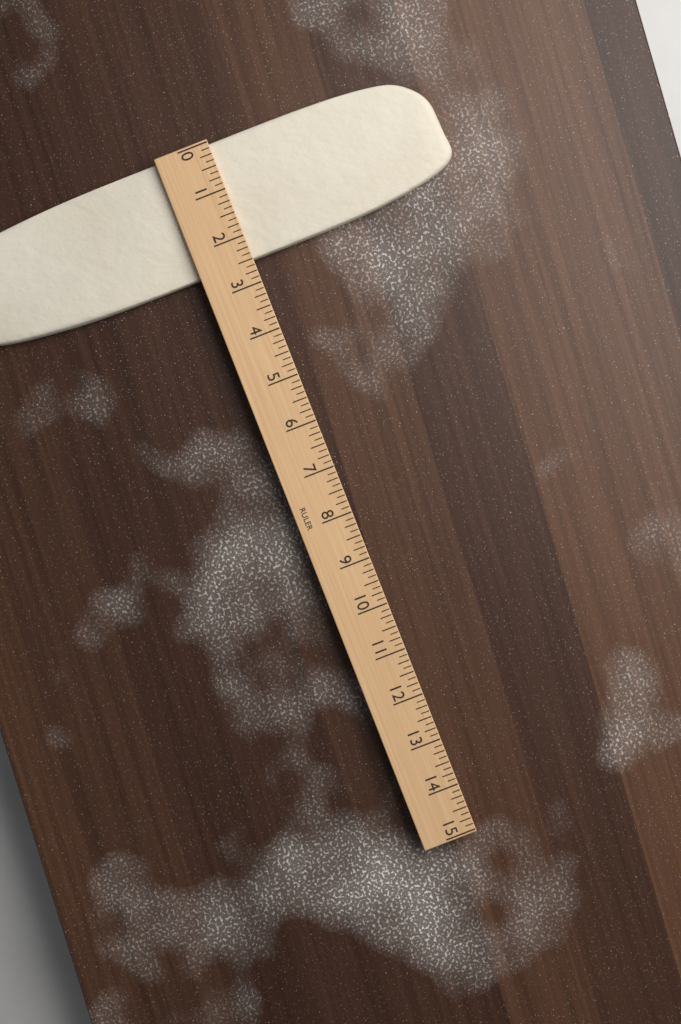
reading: 2.500 (no unit)
